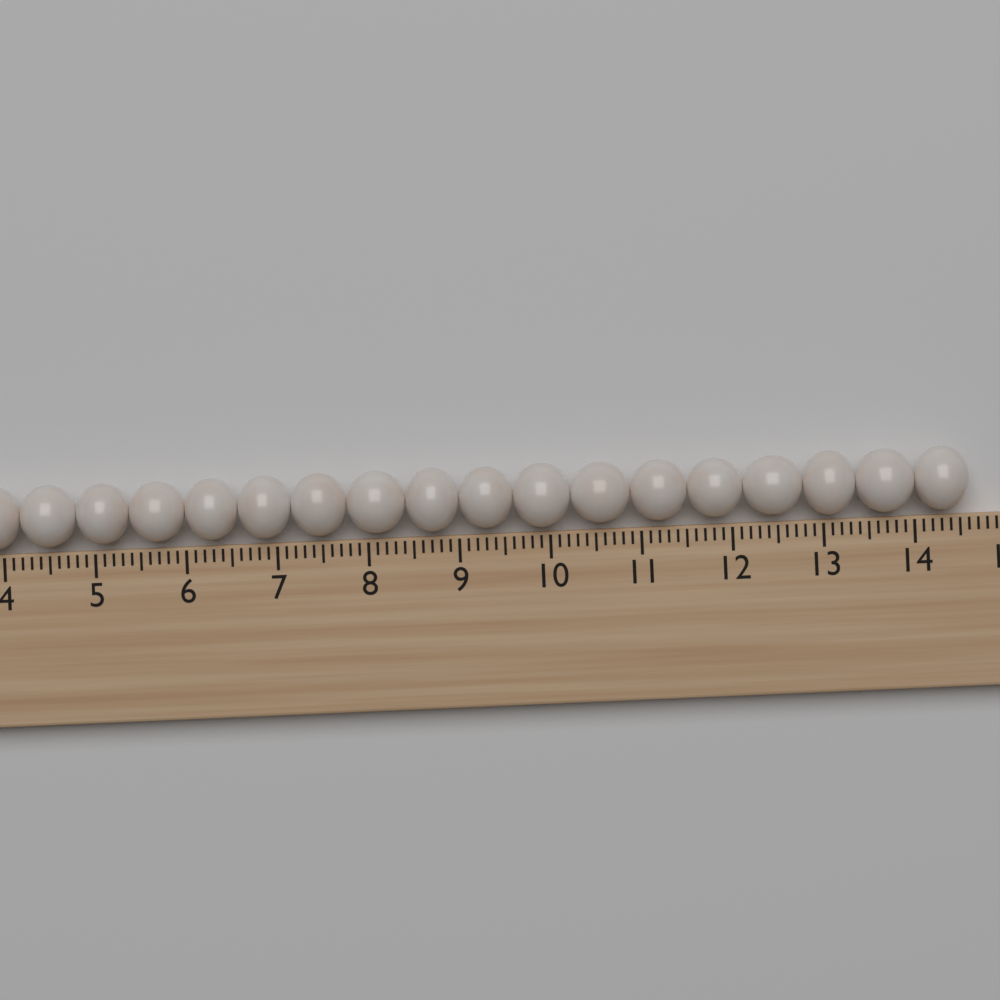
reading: 14.6 (no unit)
